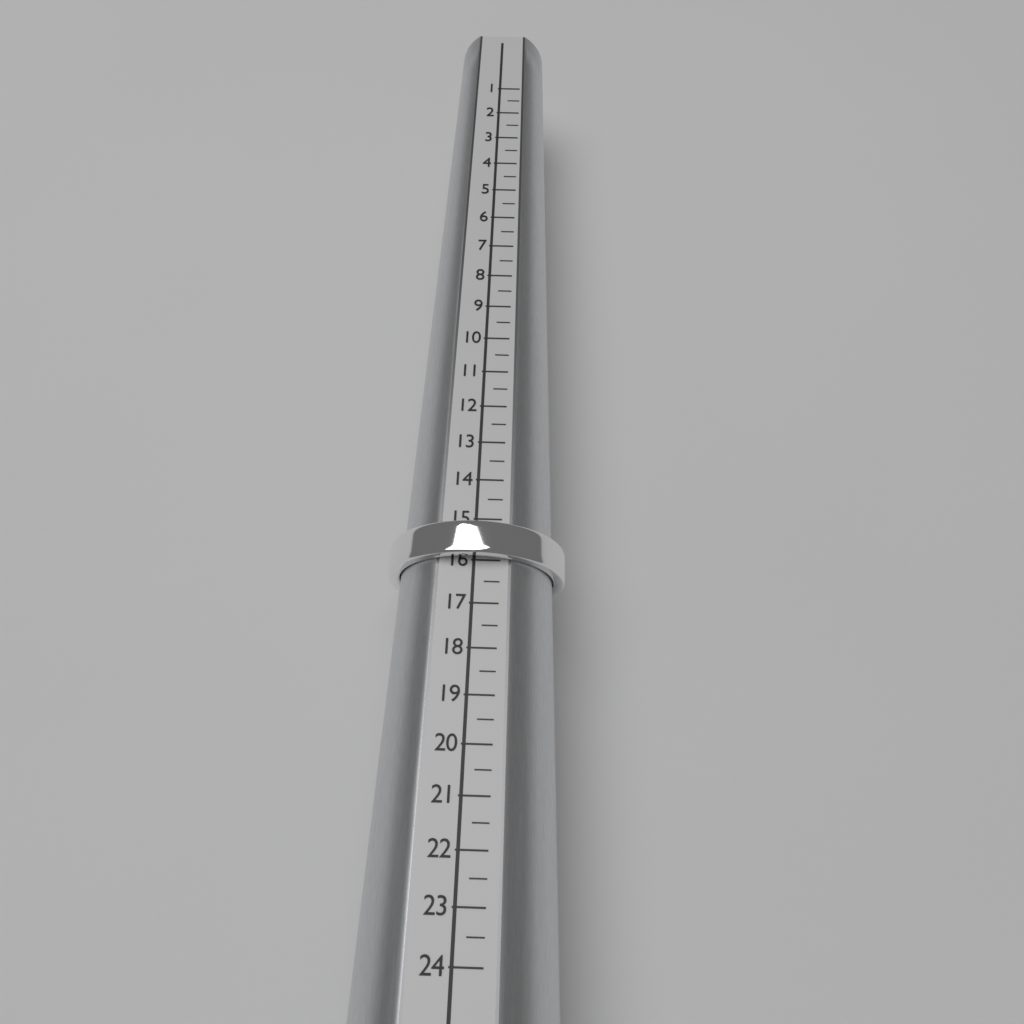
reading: 16.0 (no unit)
